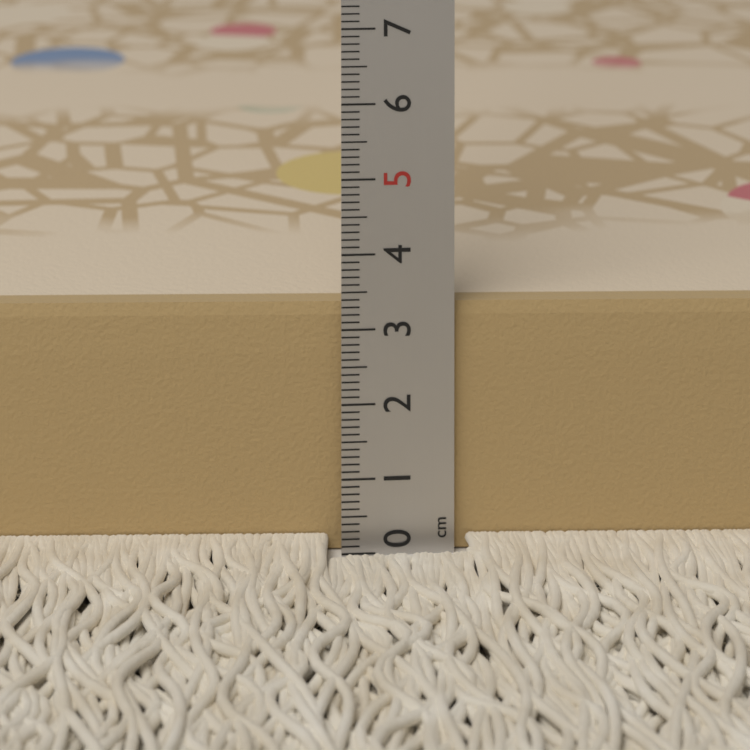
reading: 3.3 cm
